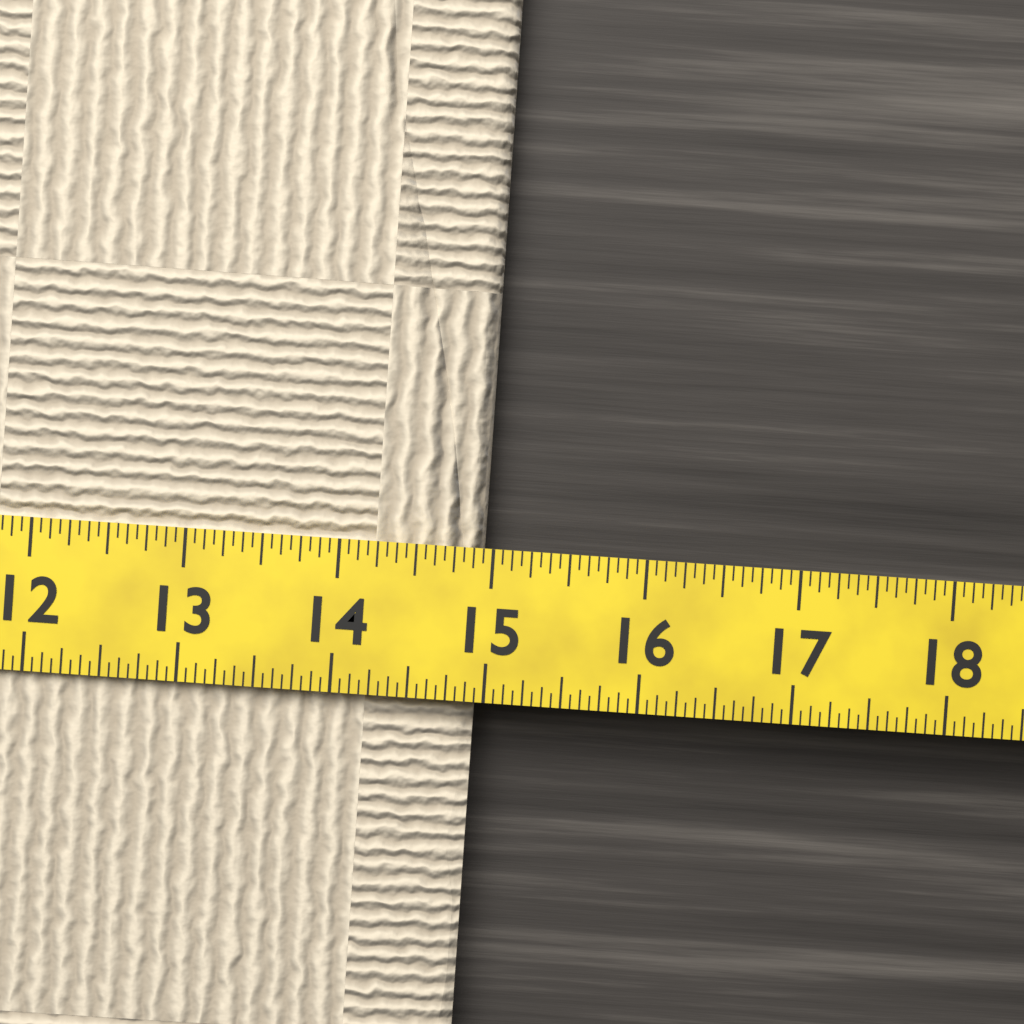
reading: 14.9375 (no unit)
